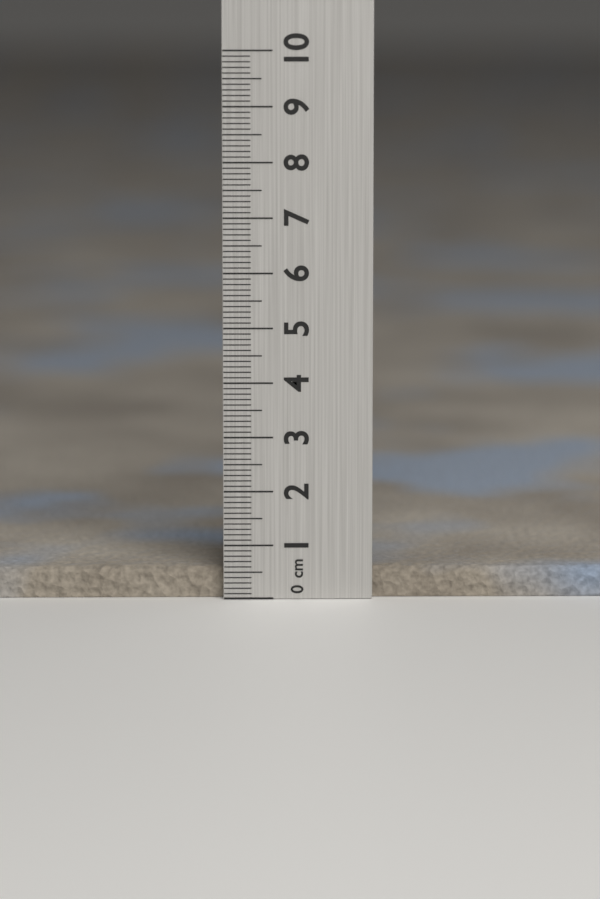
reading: 0.6 cm
